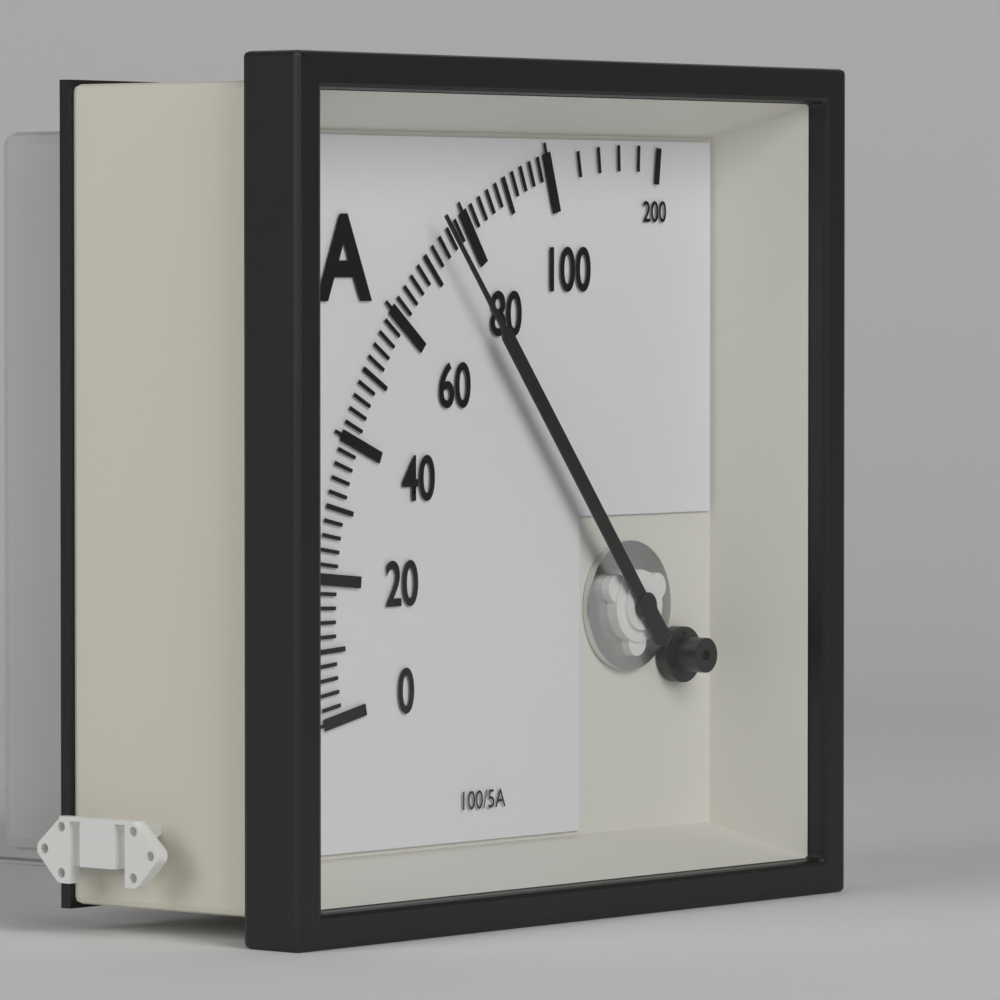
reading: 74 A
